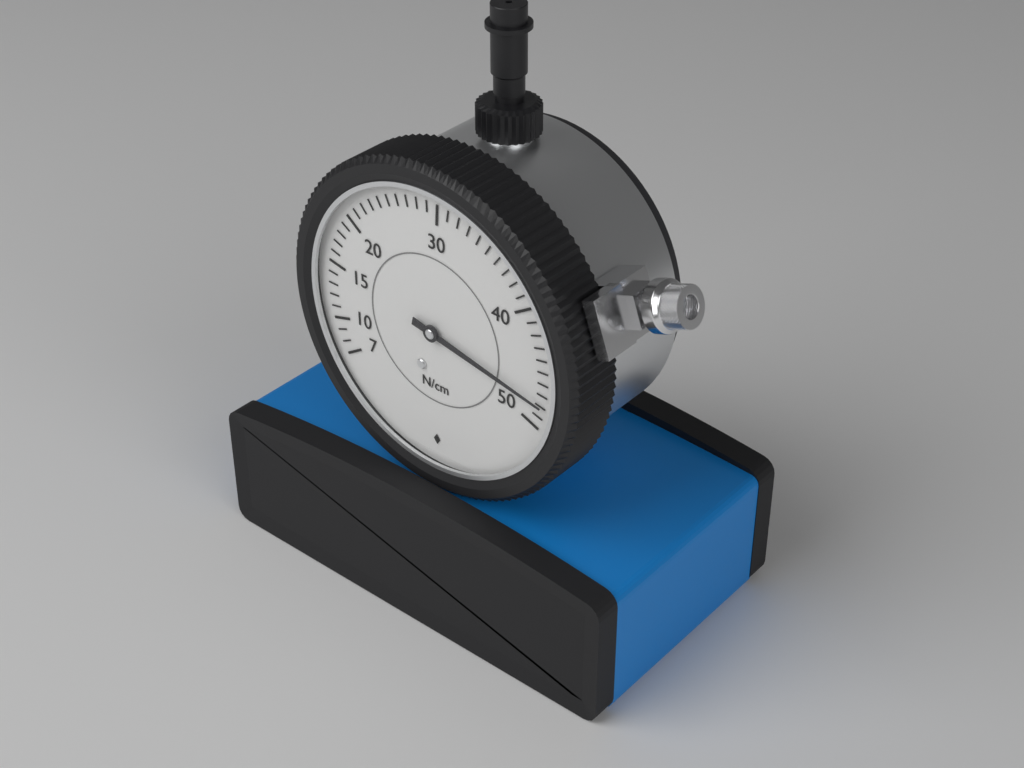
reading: 48 N/cm
